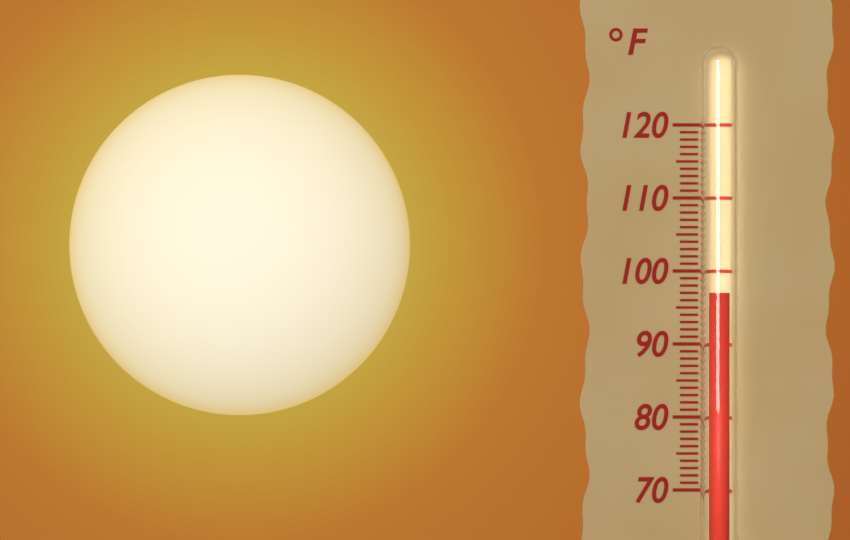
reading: 97 °F
